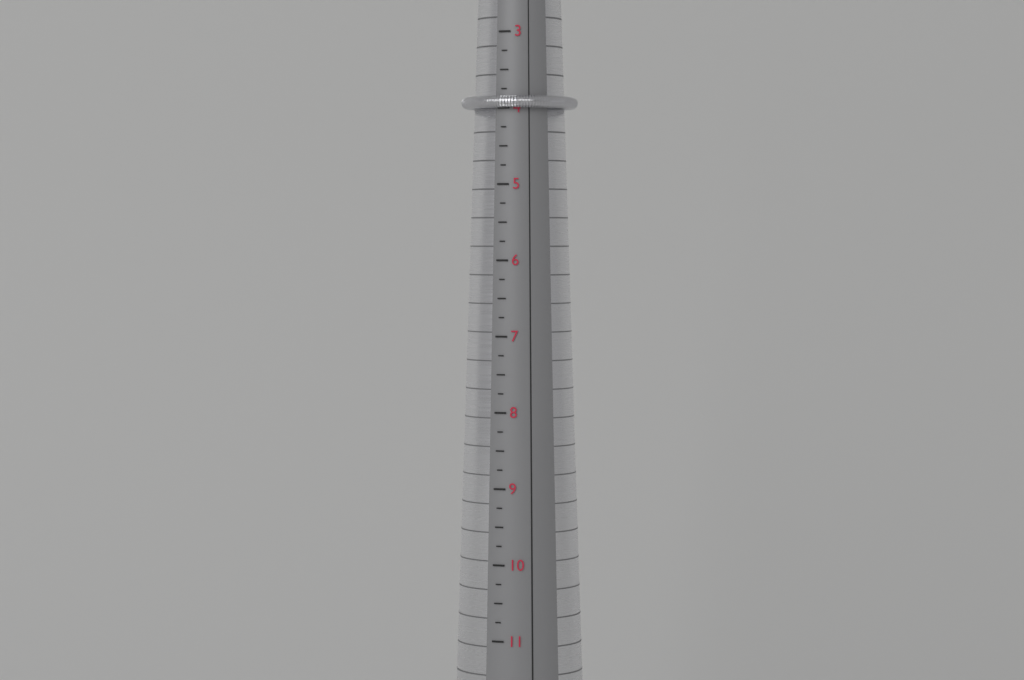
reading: 4.00 (no unit)
